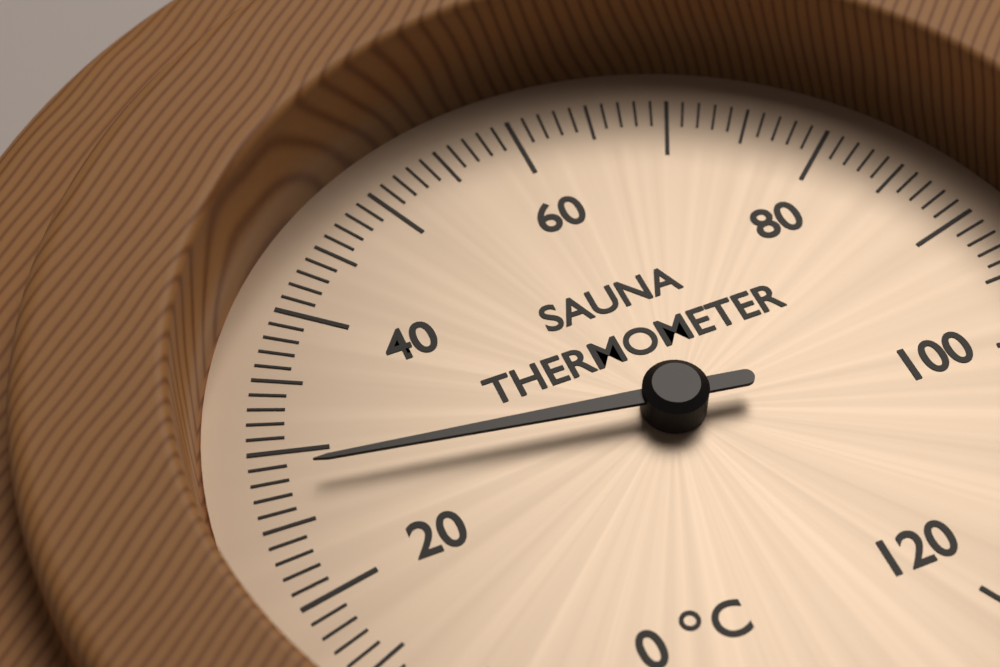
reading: 28 °C
